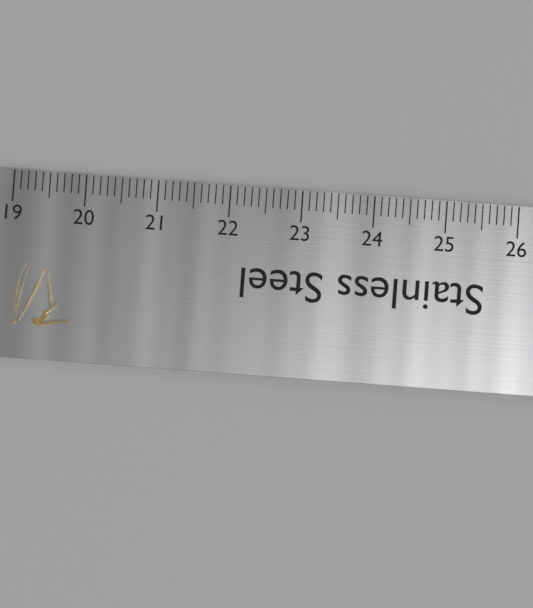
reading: 19.9 (no unit)
